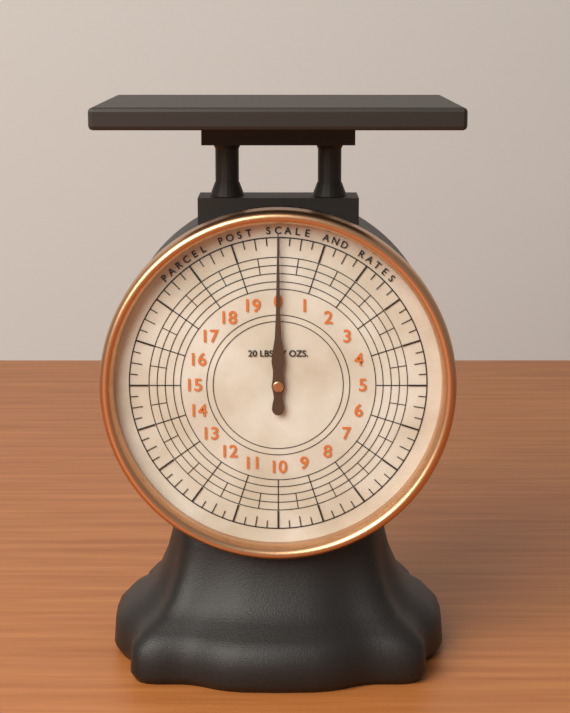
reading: 0.00 lbs
